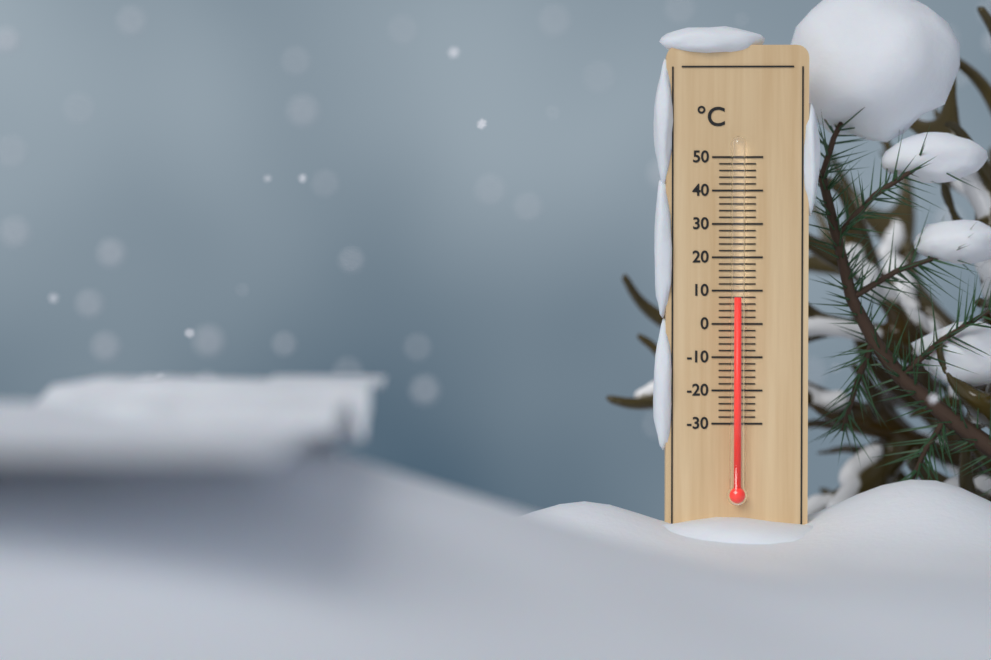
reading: 8 °C
